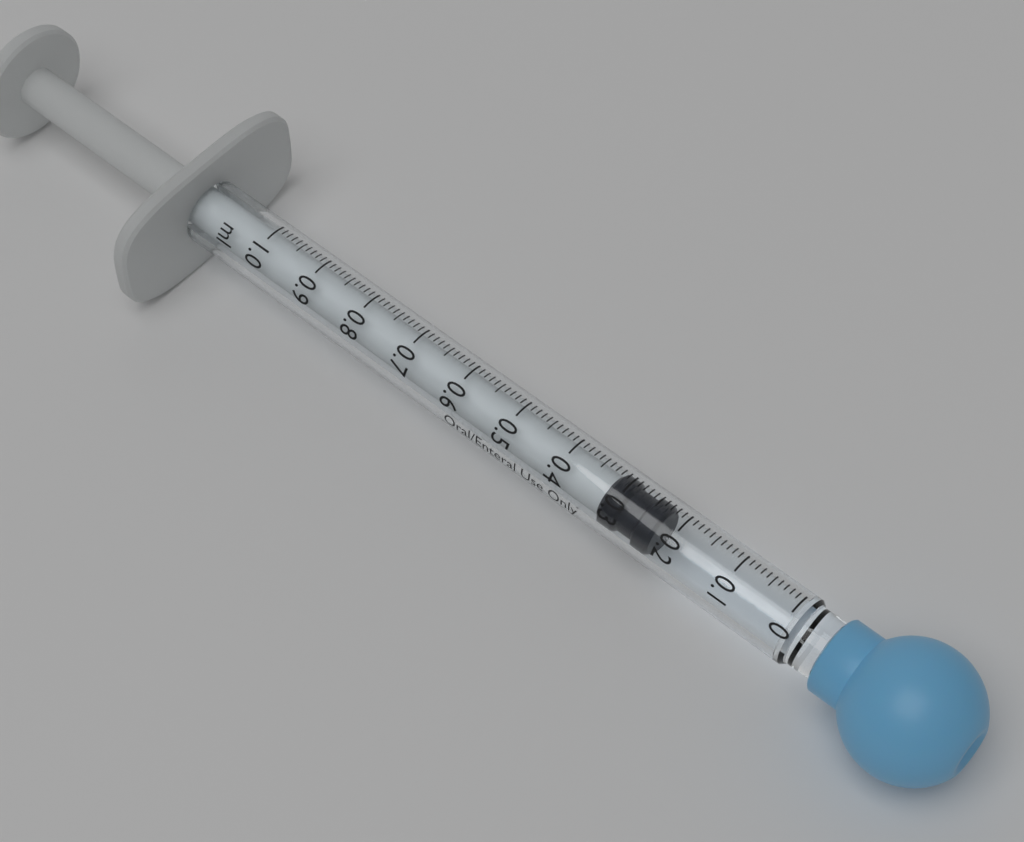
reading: 0.23 ml
